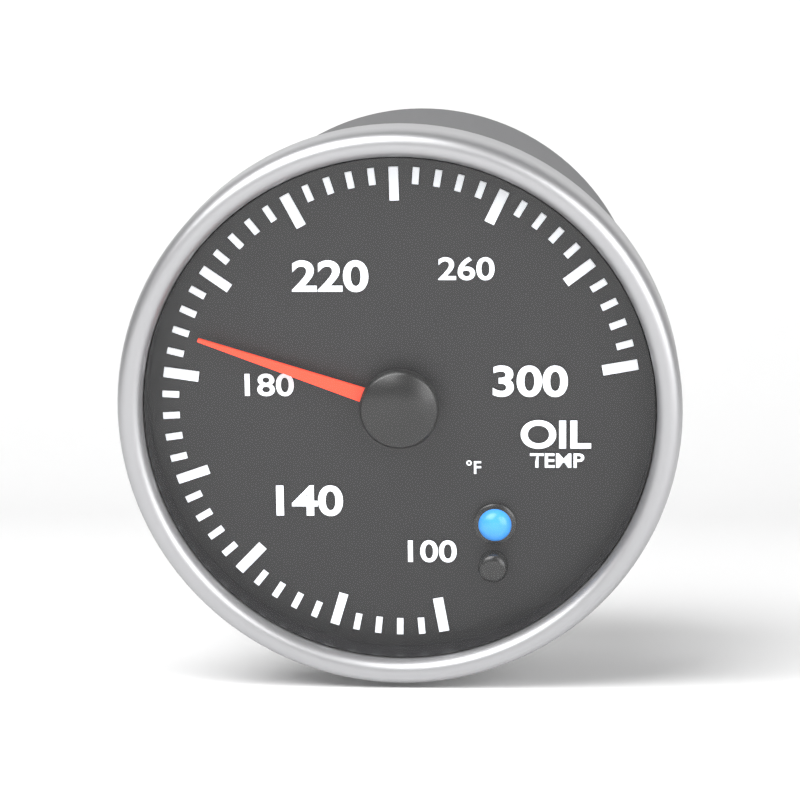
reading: 188 °F
